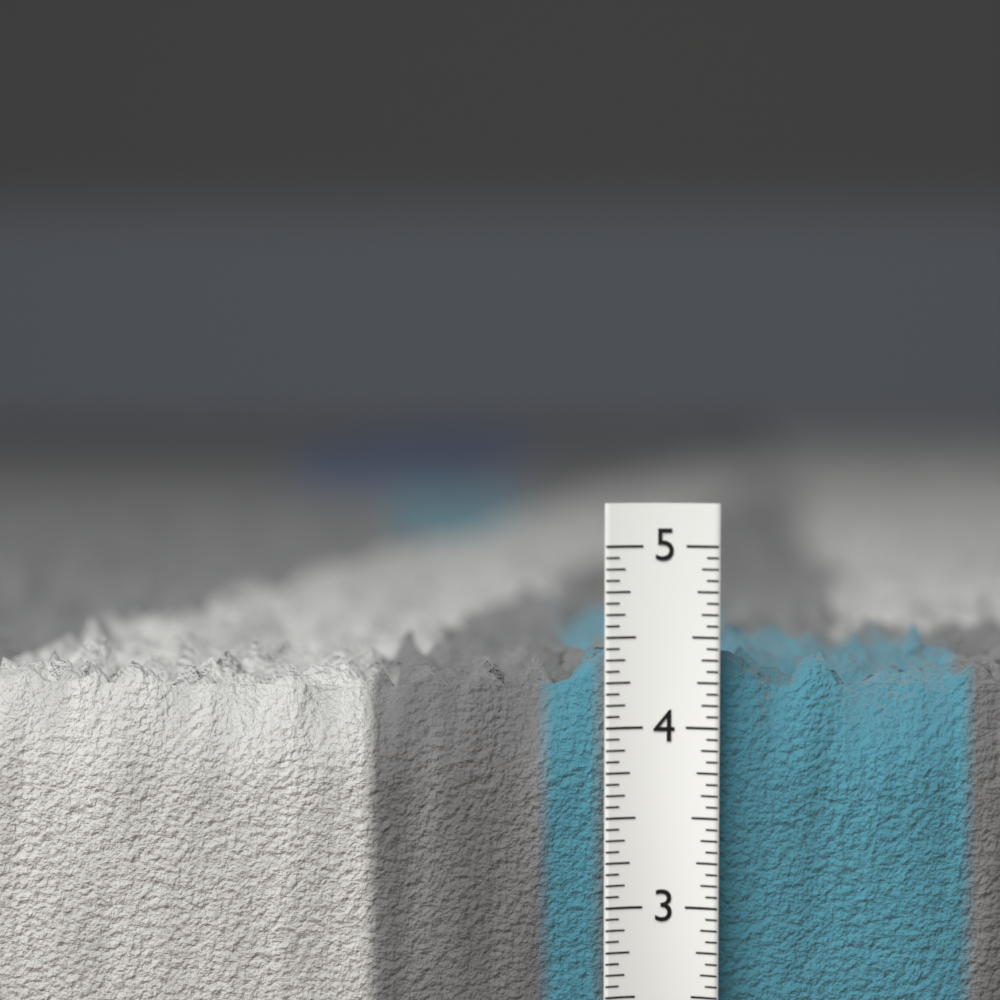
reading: 4.6250 in
